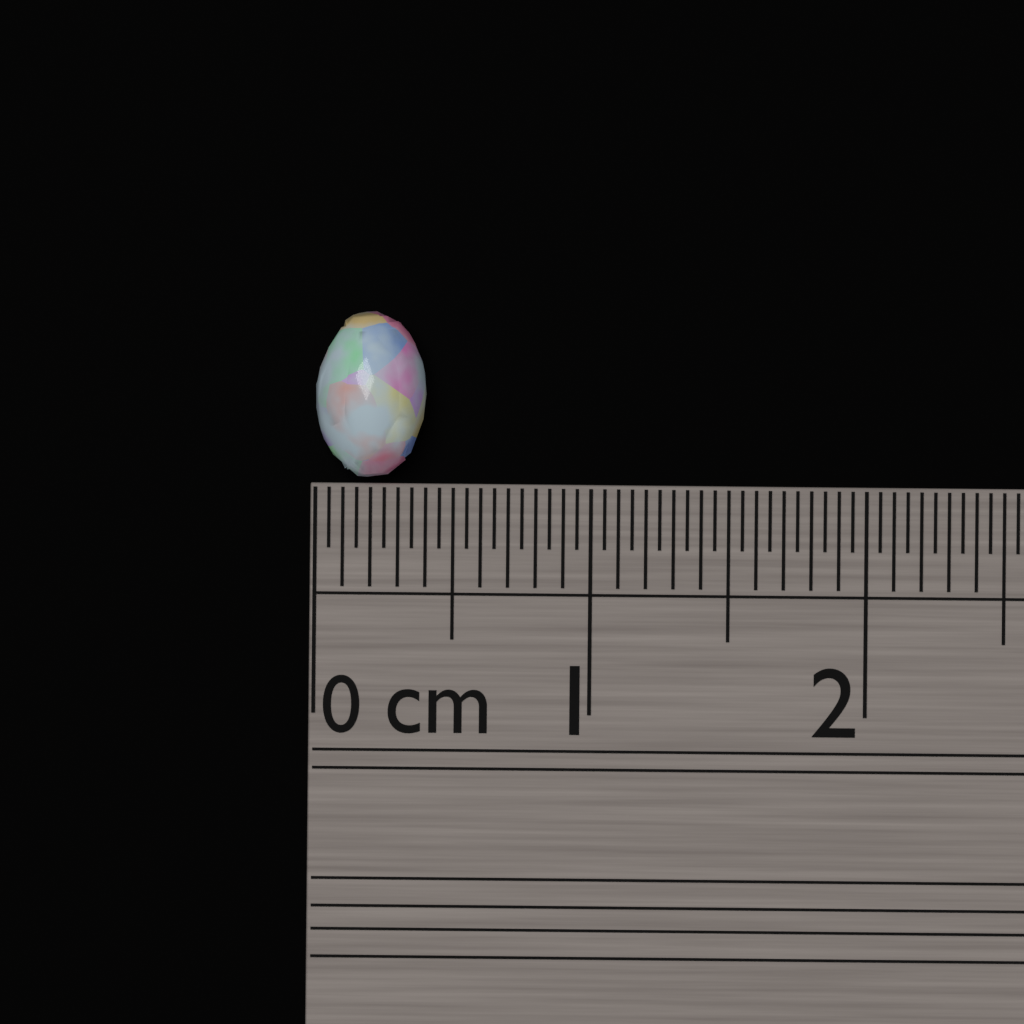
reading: 0.40 cm
